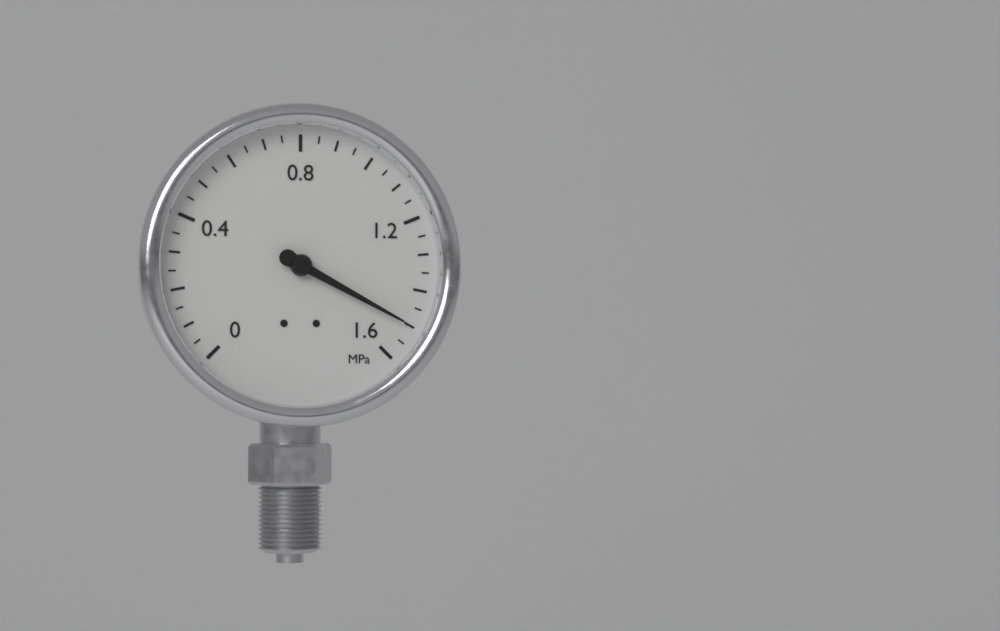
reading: 1.50 MPa
